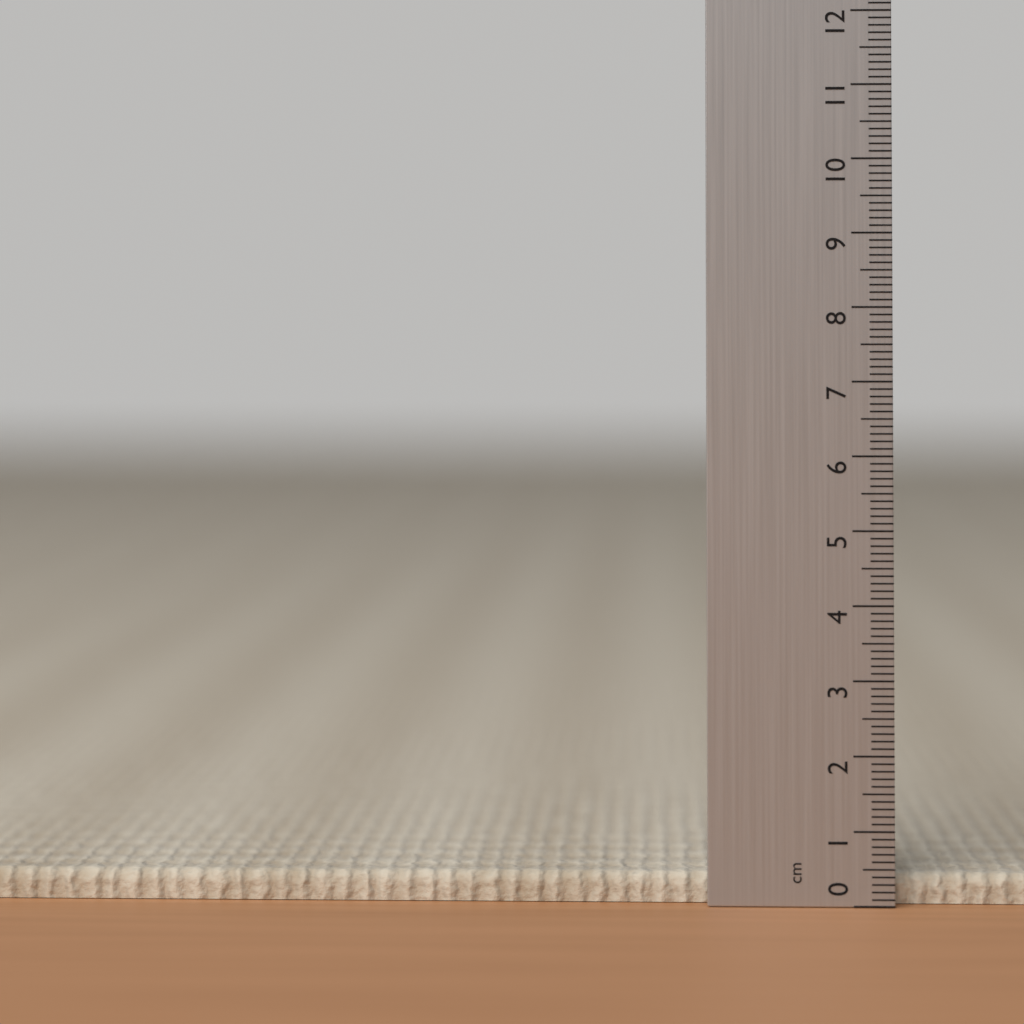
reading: 0.4 cm
